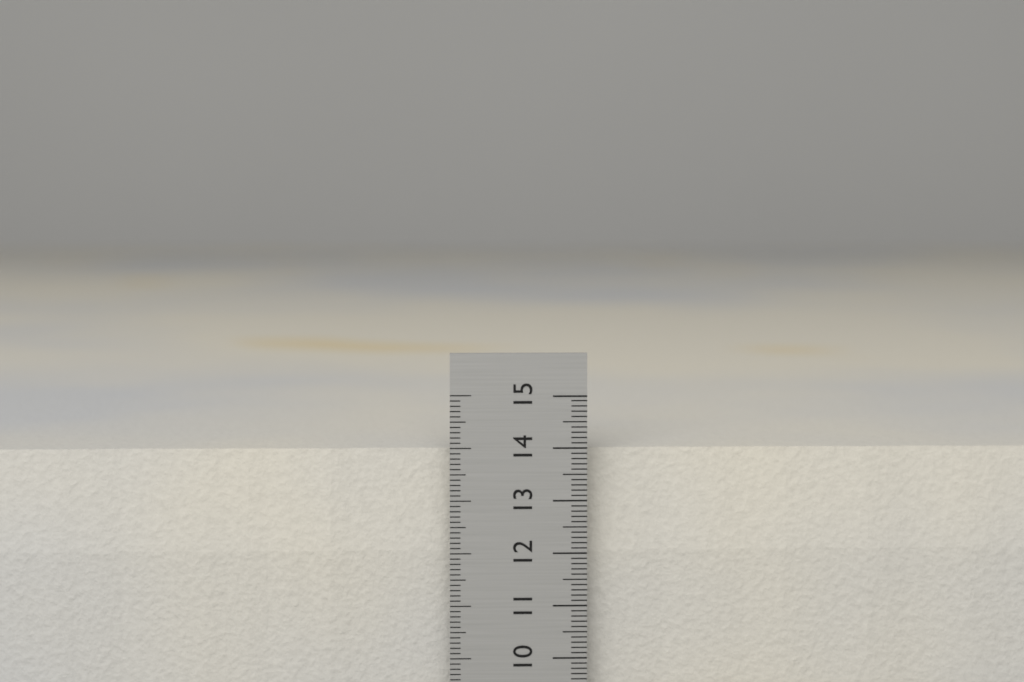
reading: 13.9 cm
